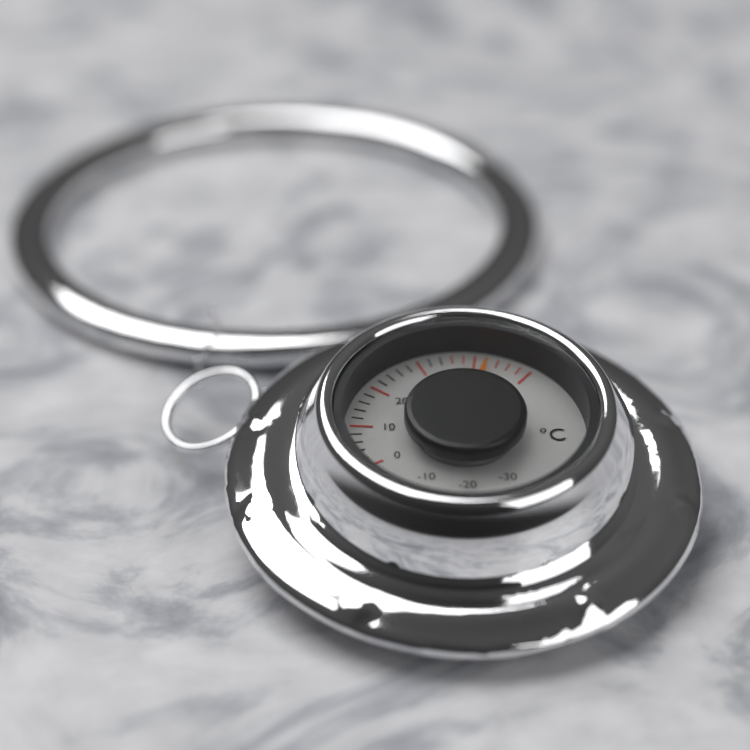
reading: 42 °C
